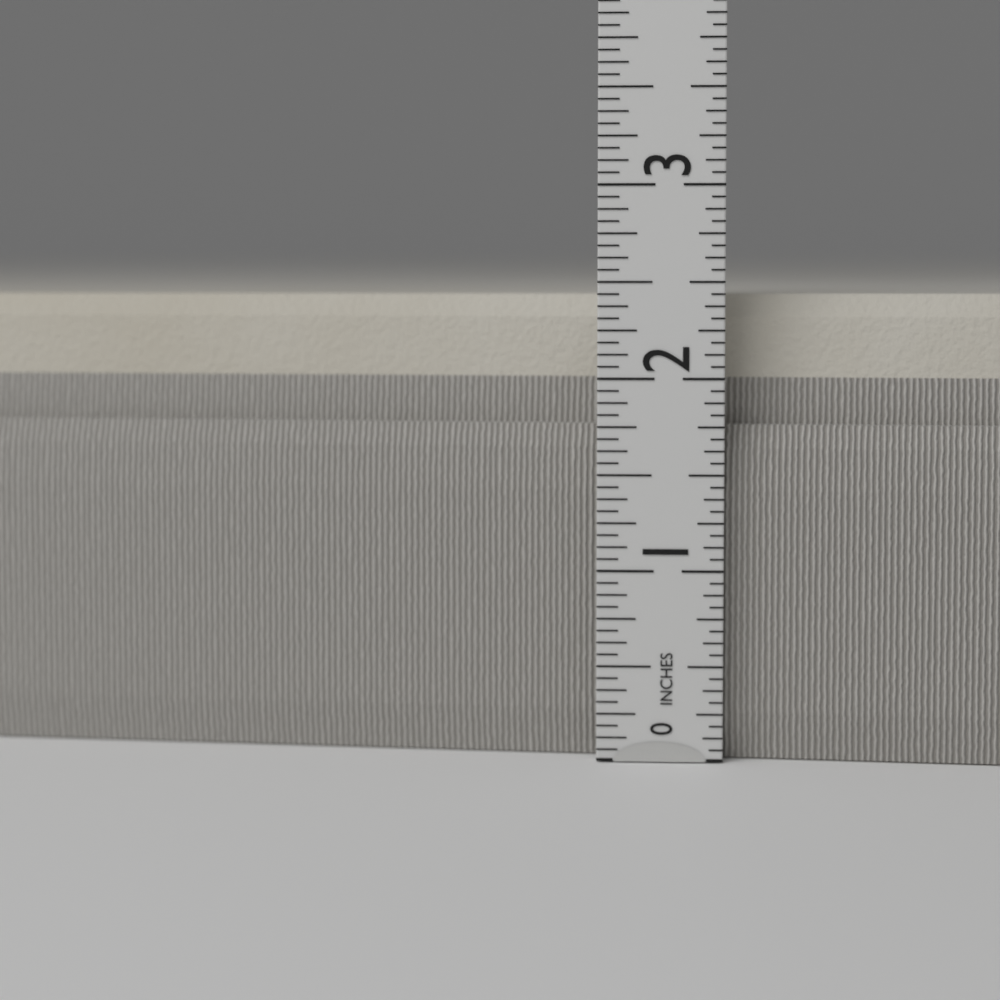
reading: 2.4375 in
